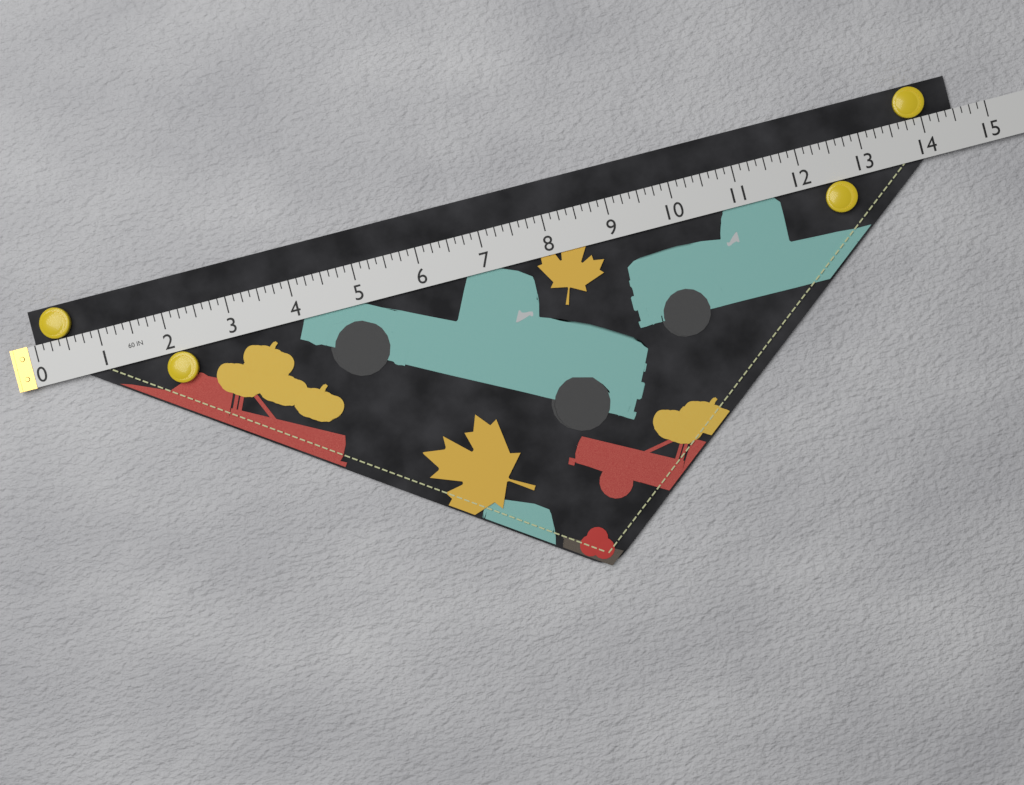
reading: 14.500 in
